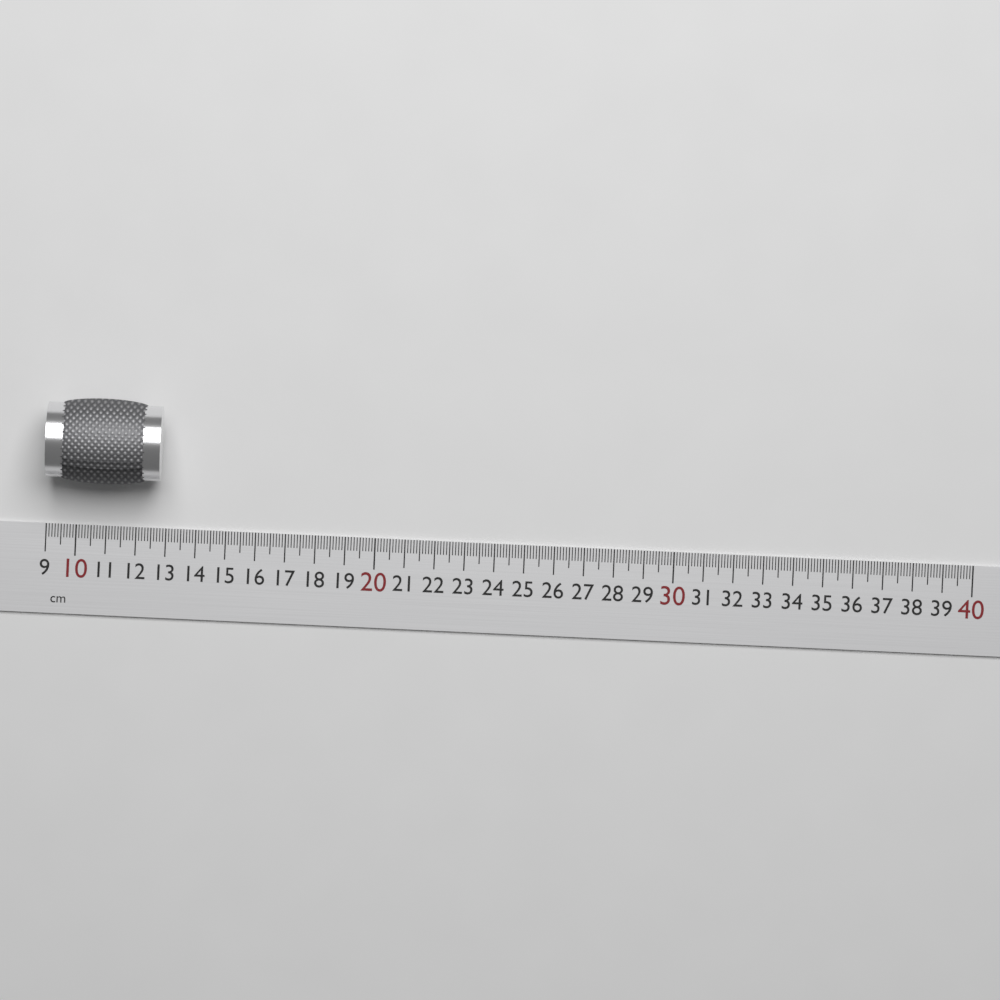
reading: 12.8 cm
